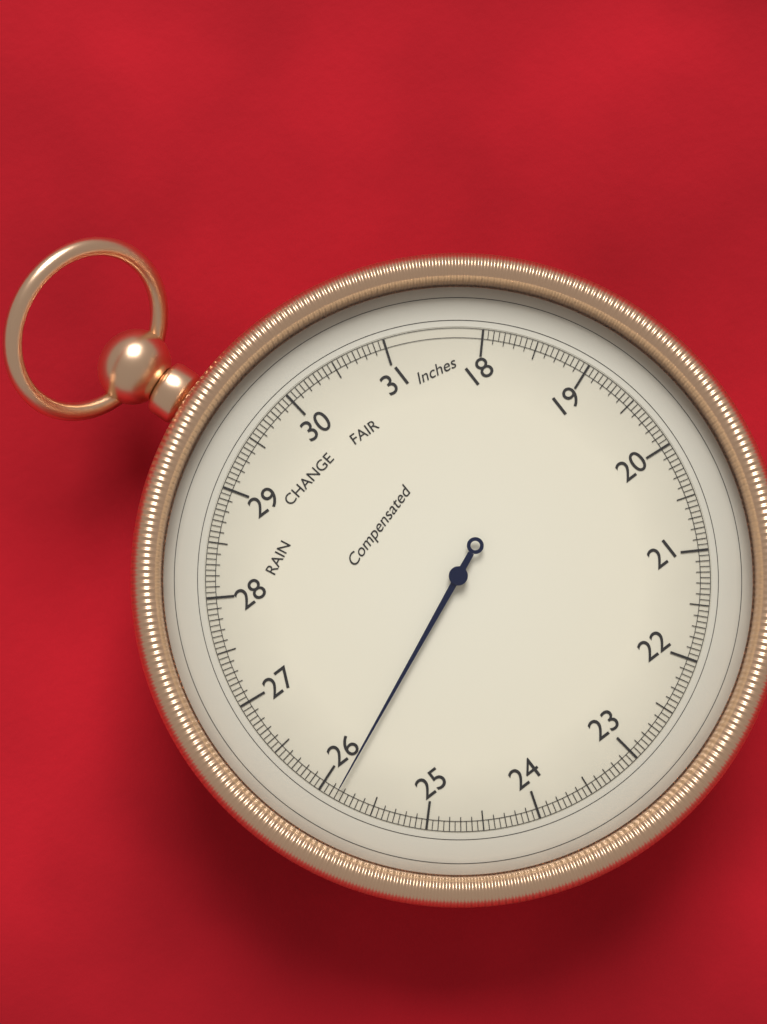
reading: 25.85 inHg
